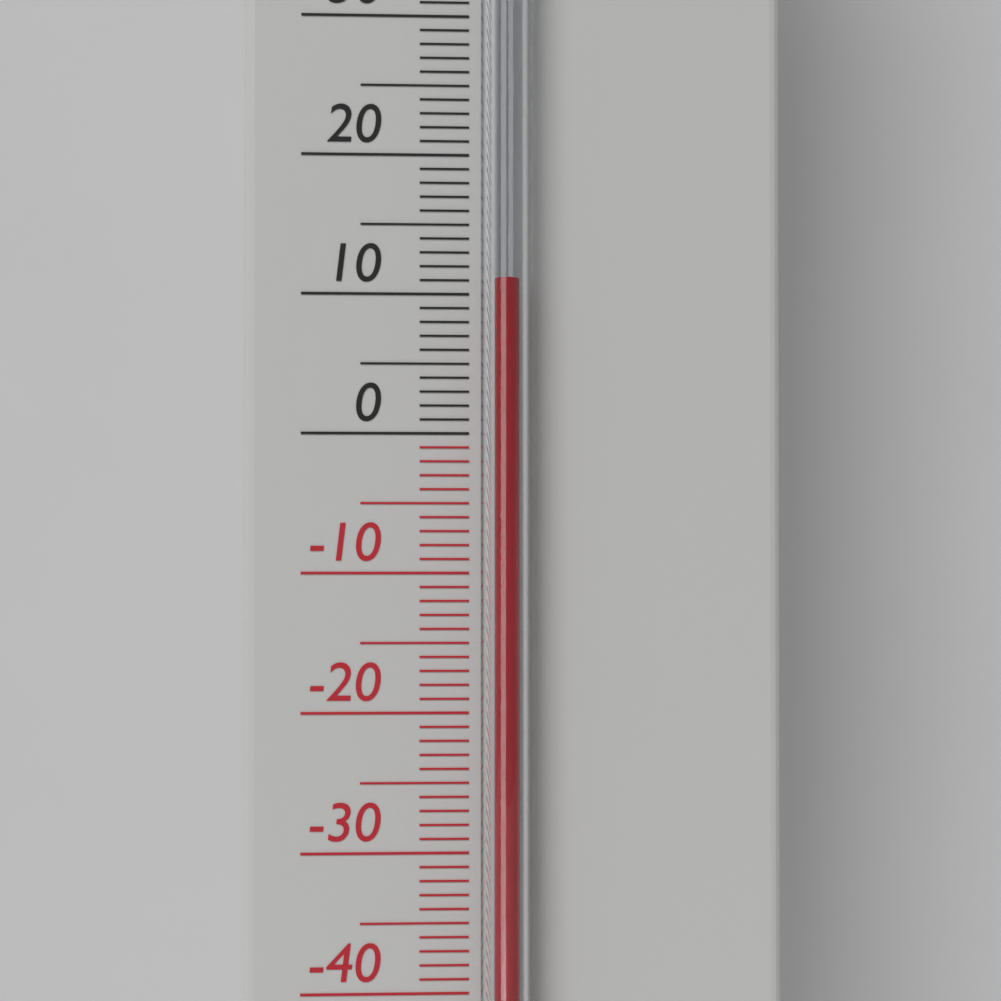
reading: 11 °C
